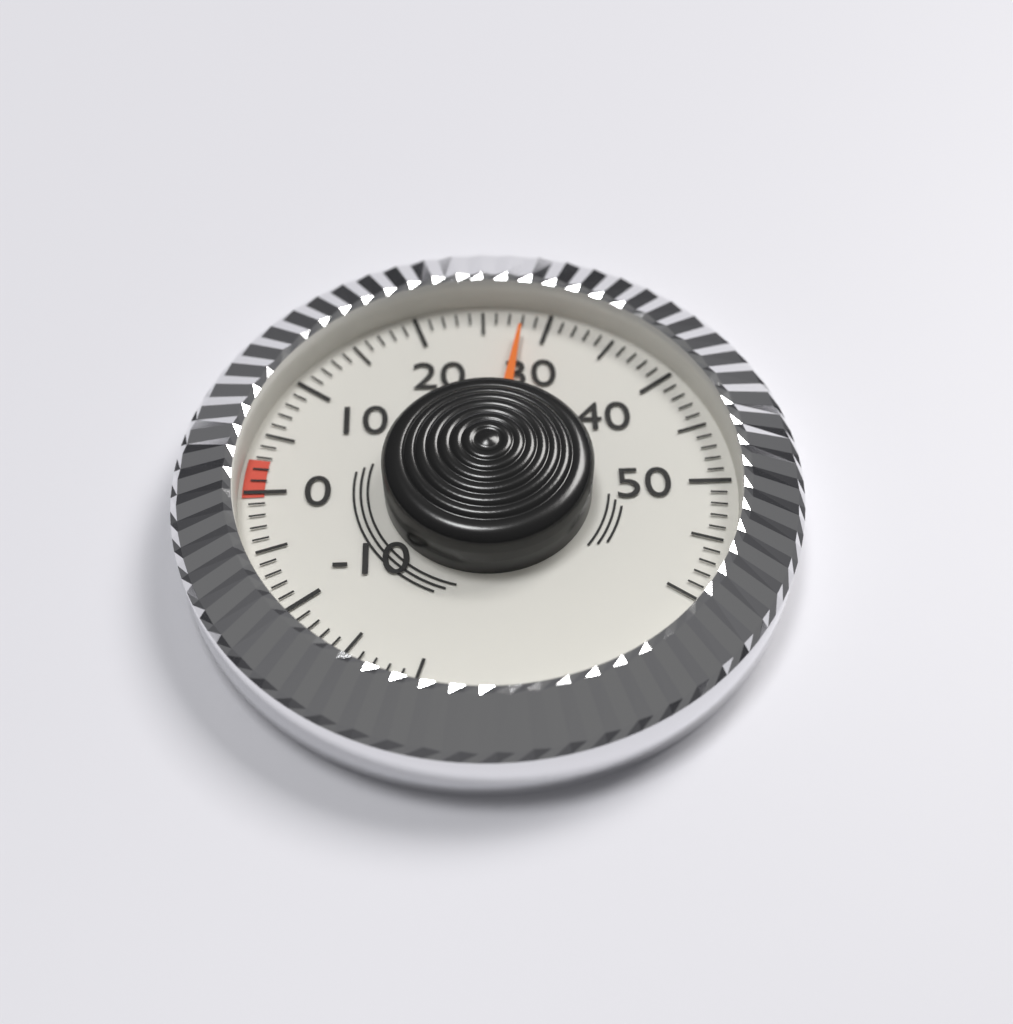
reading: 28 (no unit)
